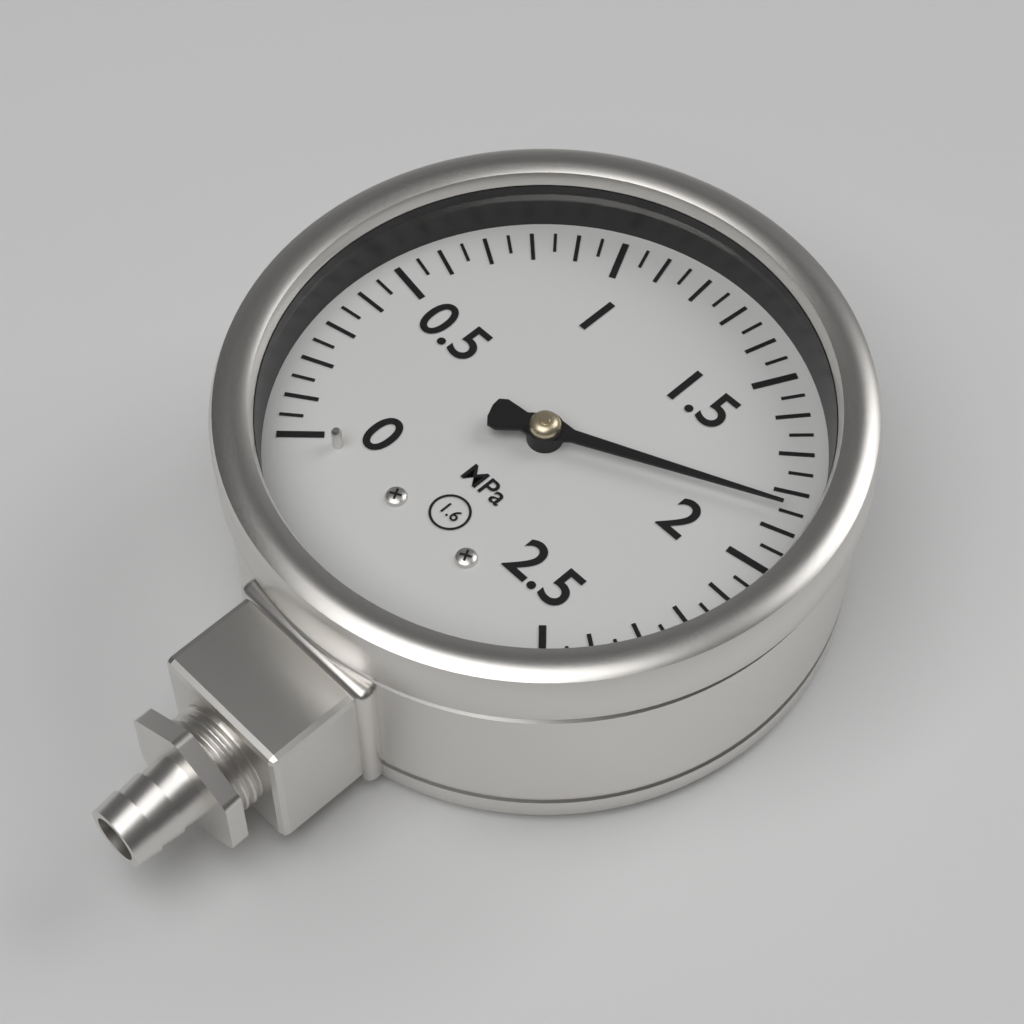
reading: 1.85 MPa
